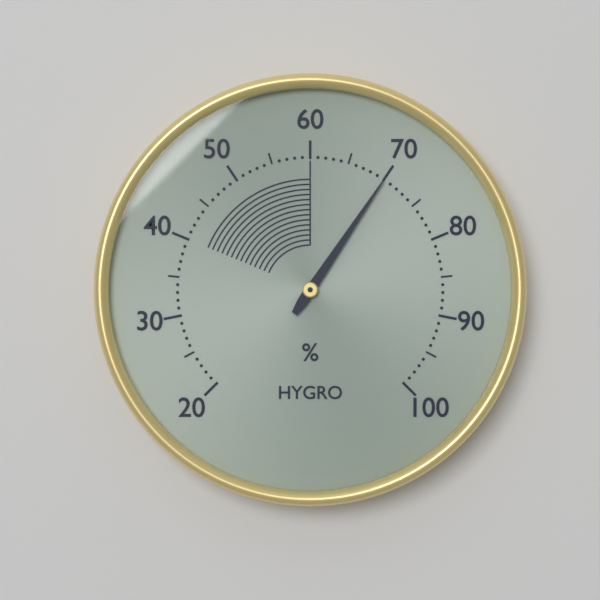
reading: 70 %
